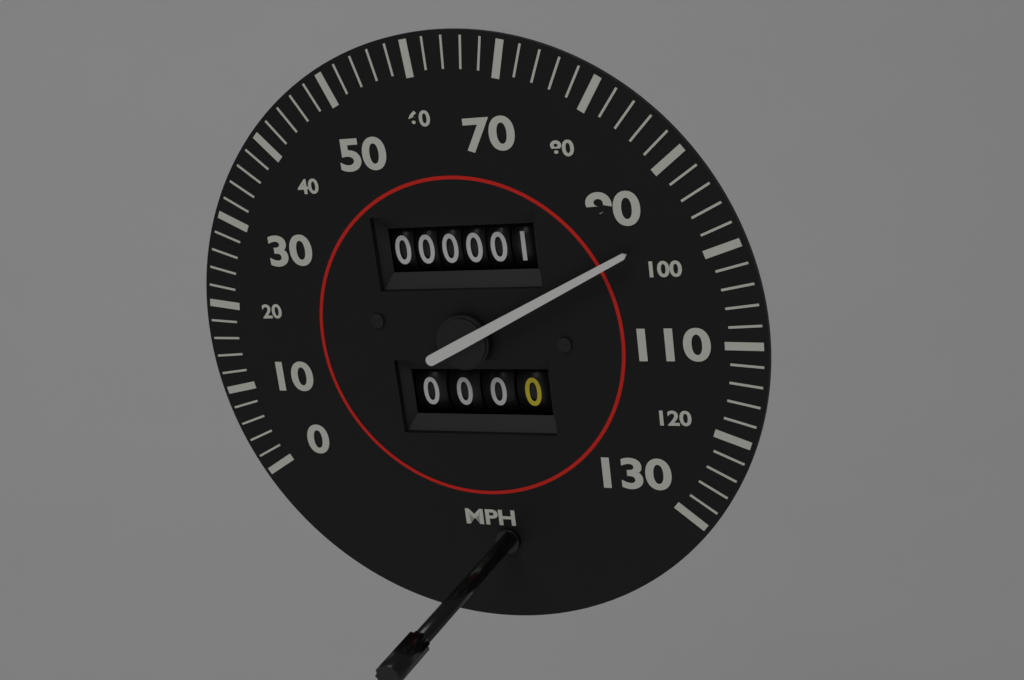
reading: 96 mph
